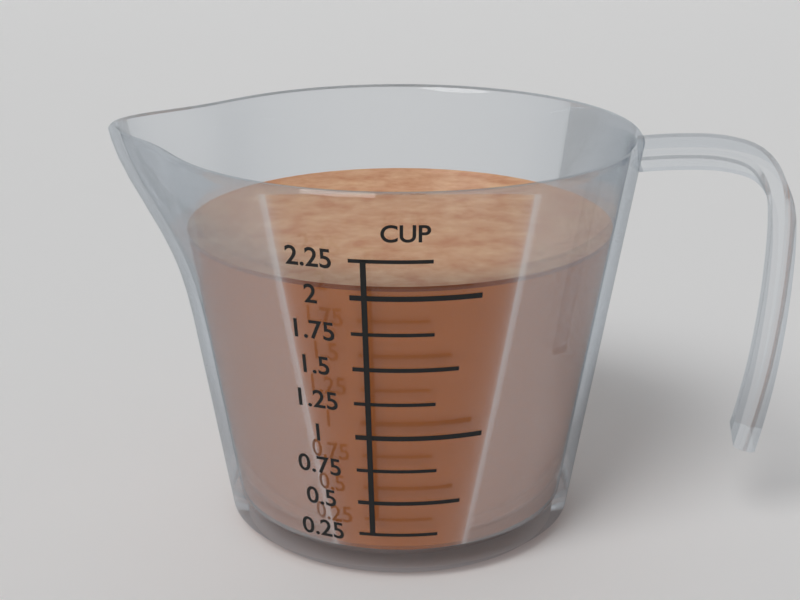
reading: 2.05 cup
